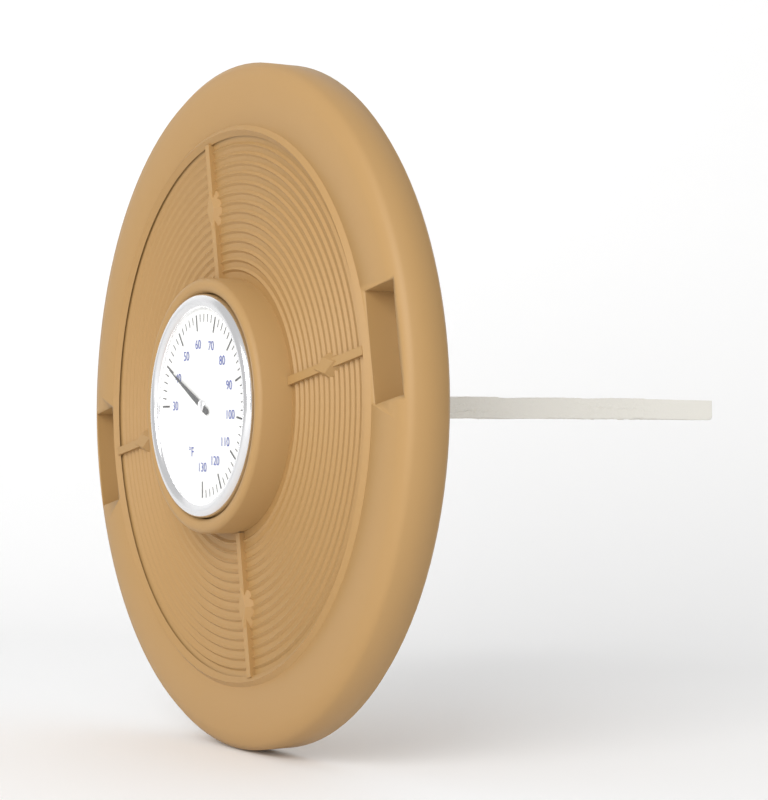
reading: 40 °F
